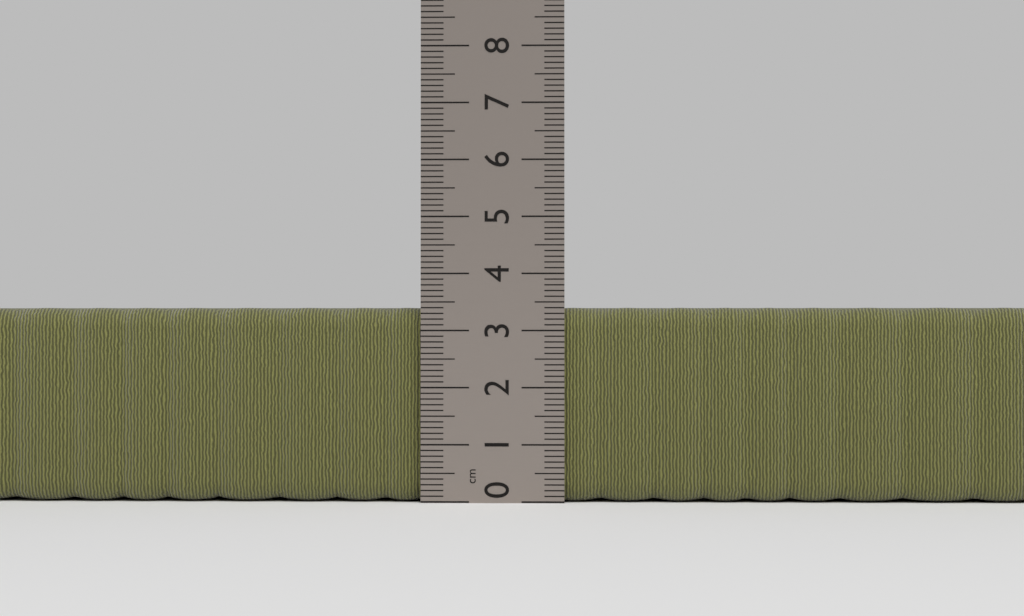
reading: 3.4 cm
